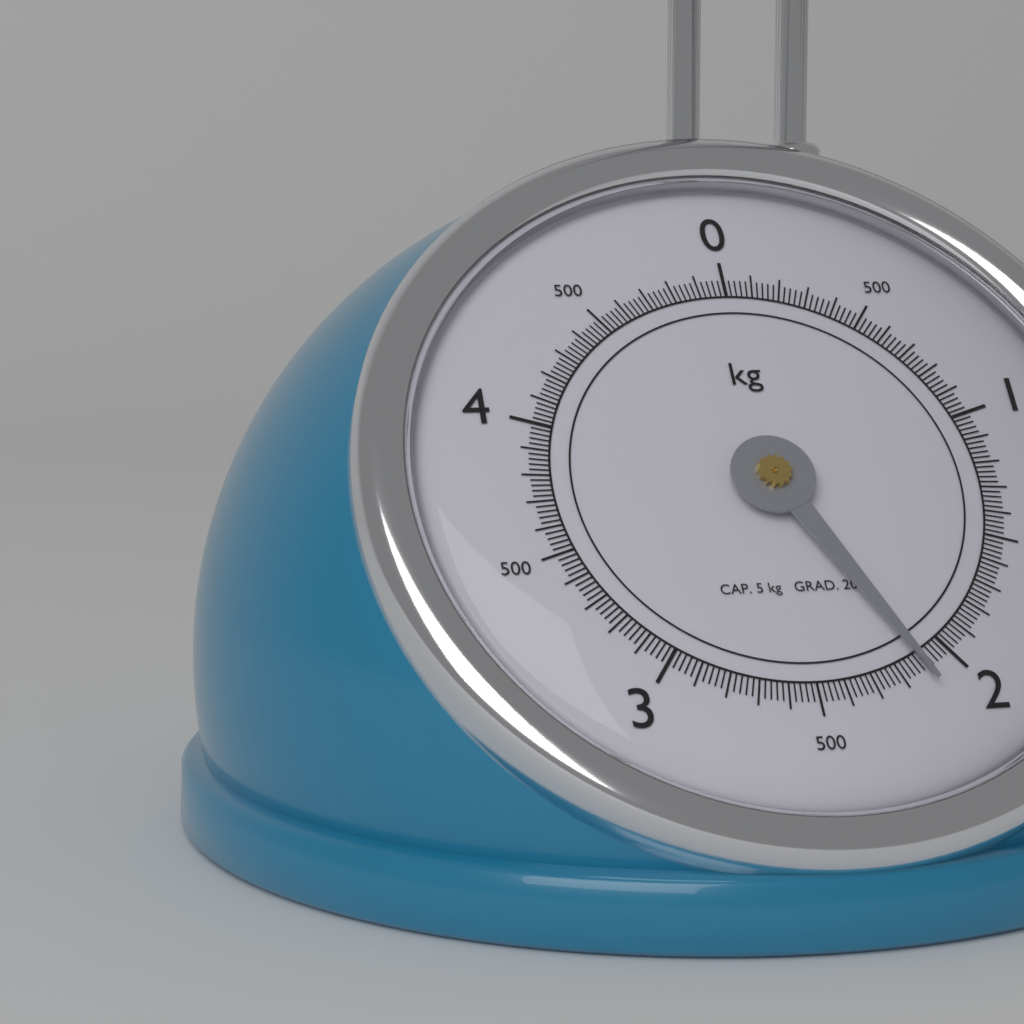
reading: 2.12 kg
